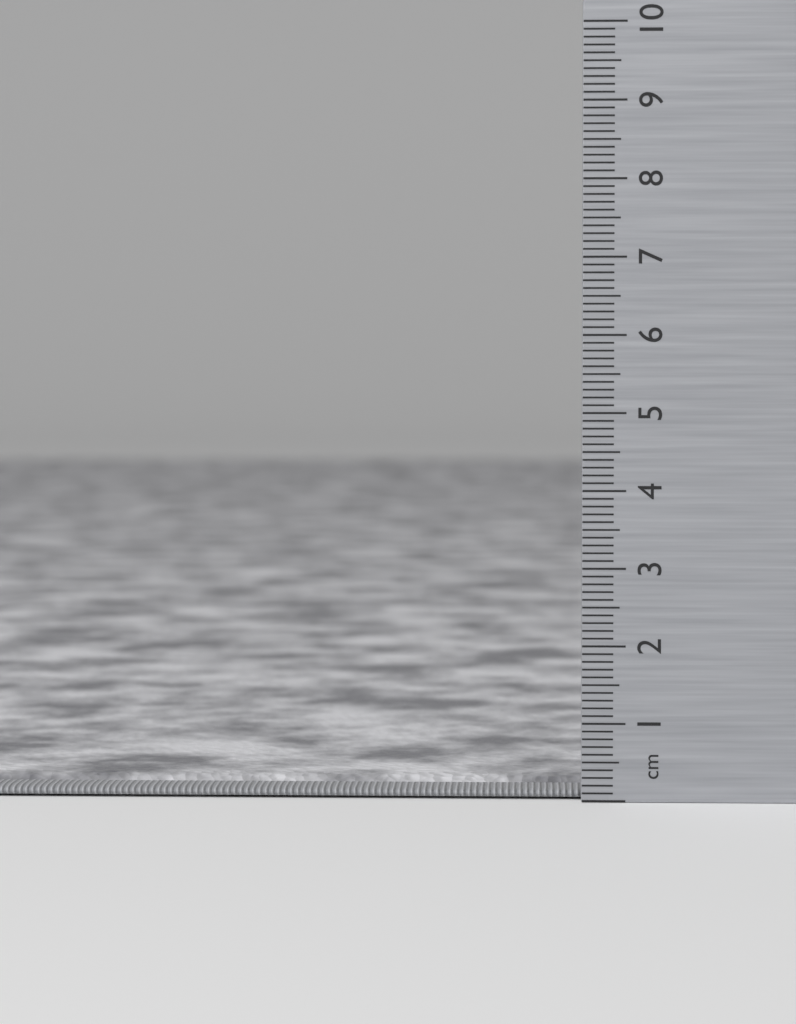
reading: 0.2 cm
